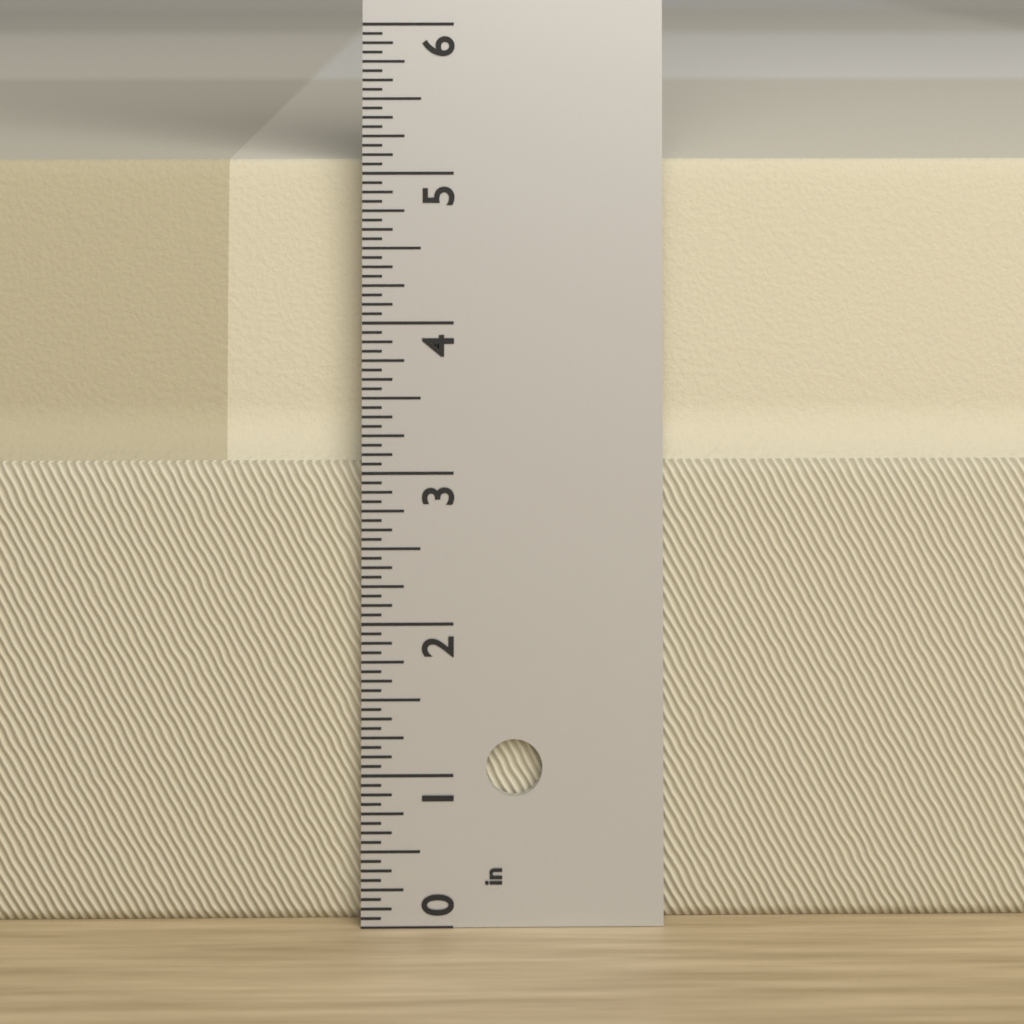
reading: 5.0625 in
